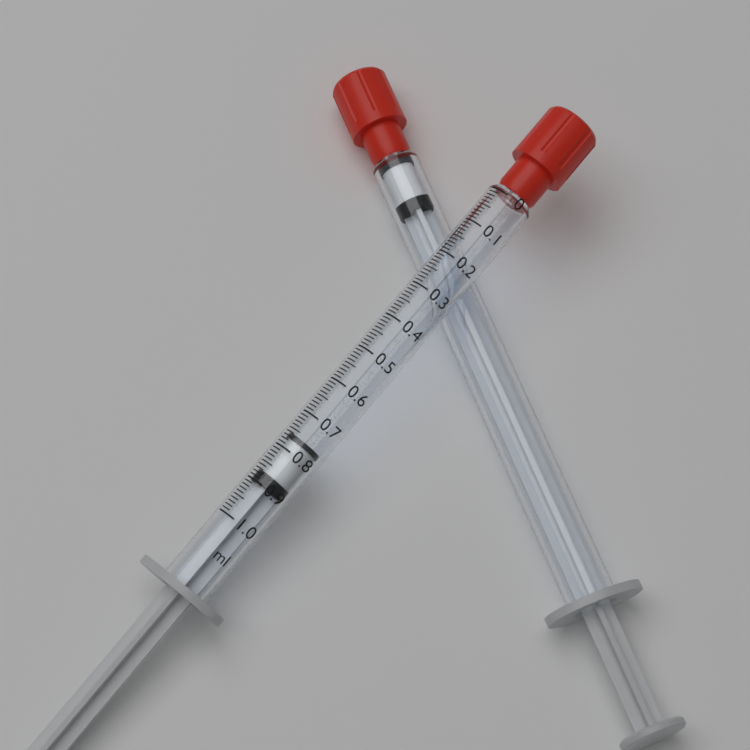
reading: 0.76 ml
